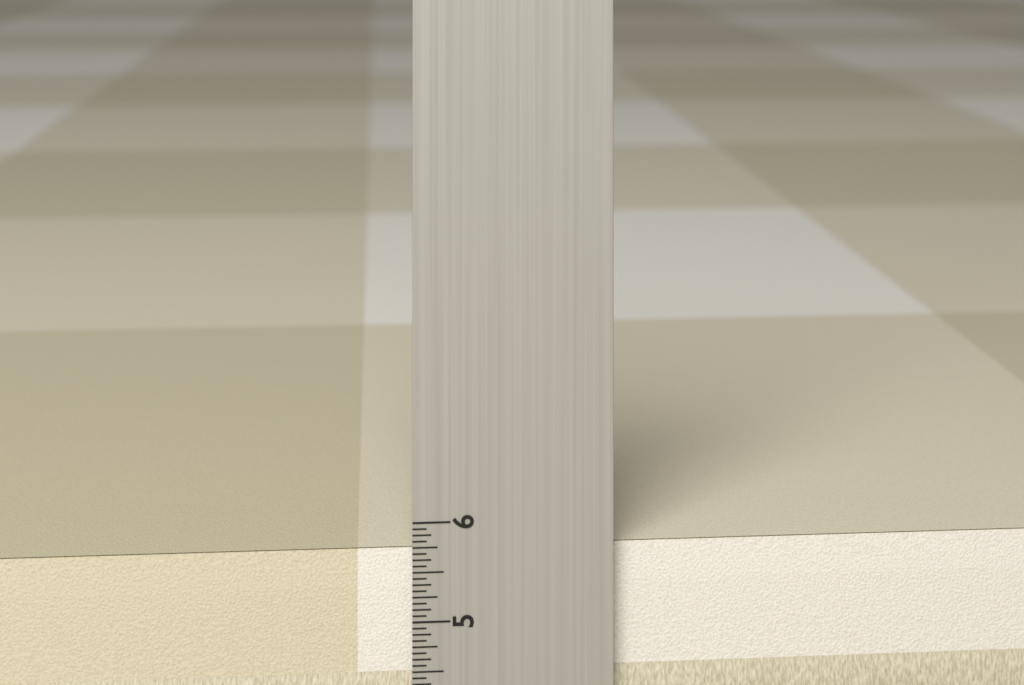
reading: 5.6875 in
